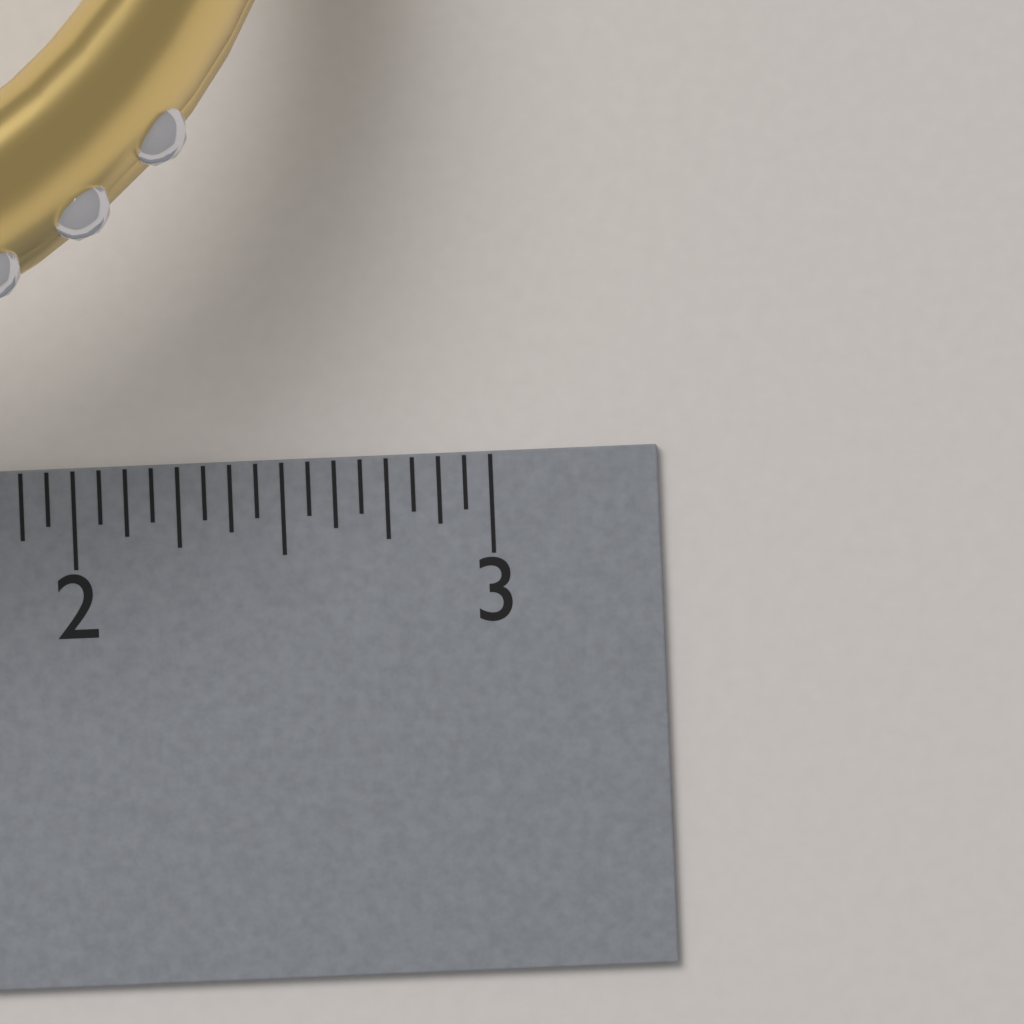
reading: 2.6250 inch
